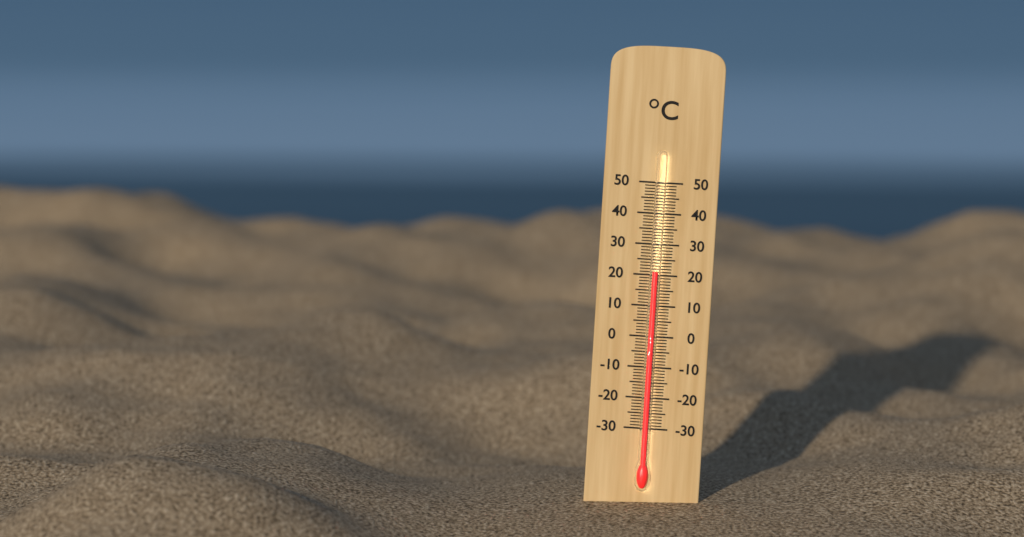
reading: 21 °C
